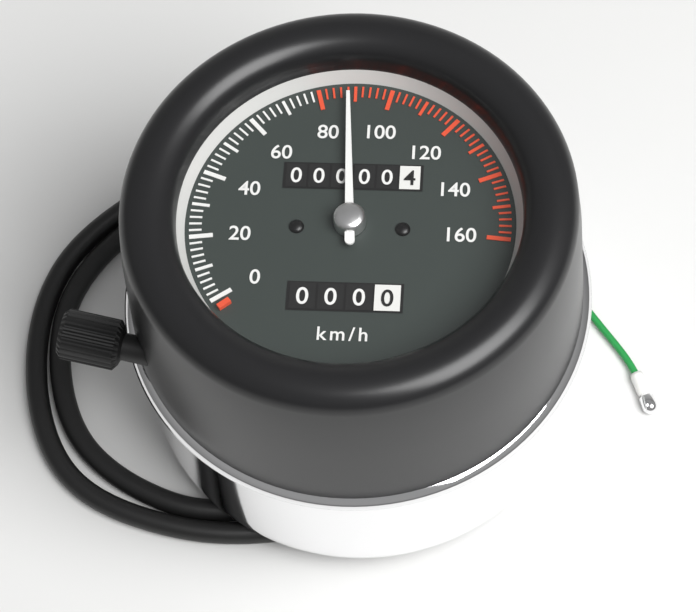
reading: 88 km/h
